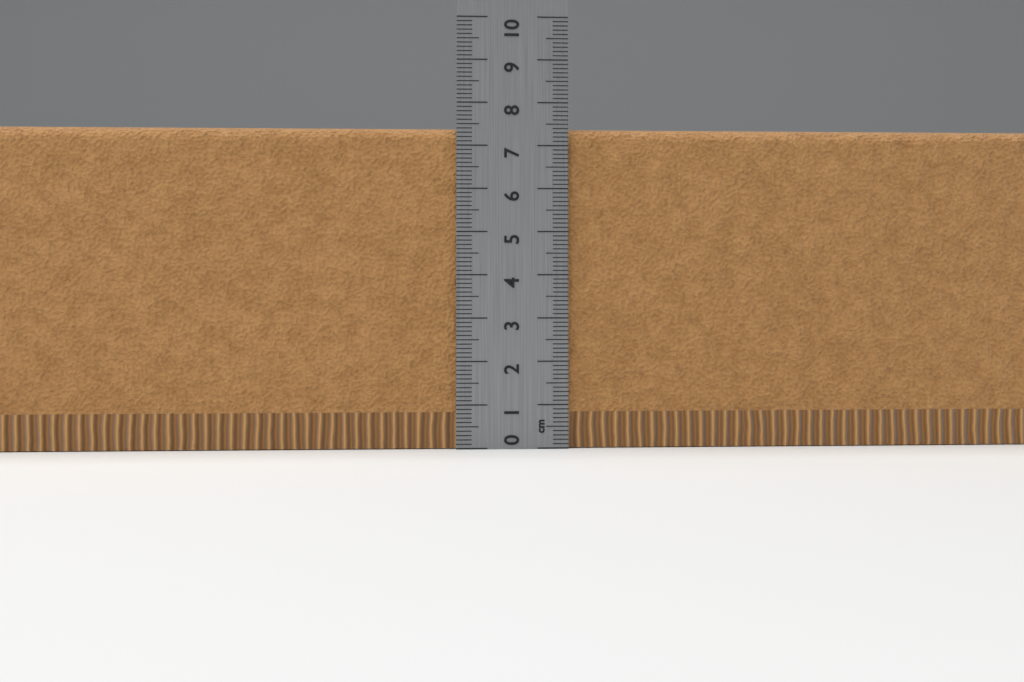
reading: 7.4 cm
